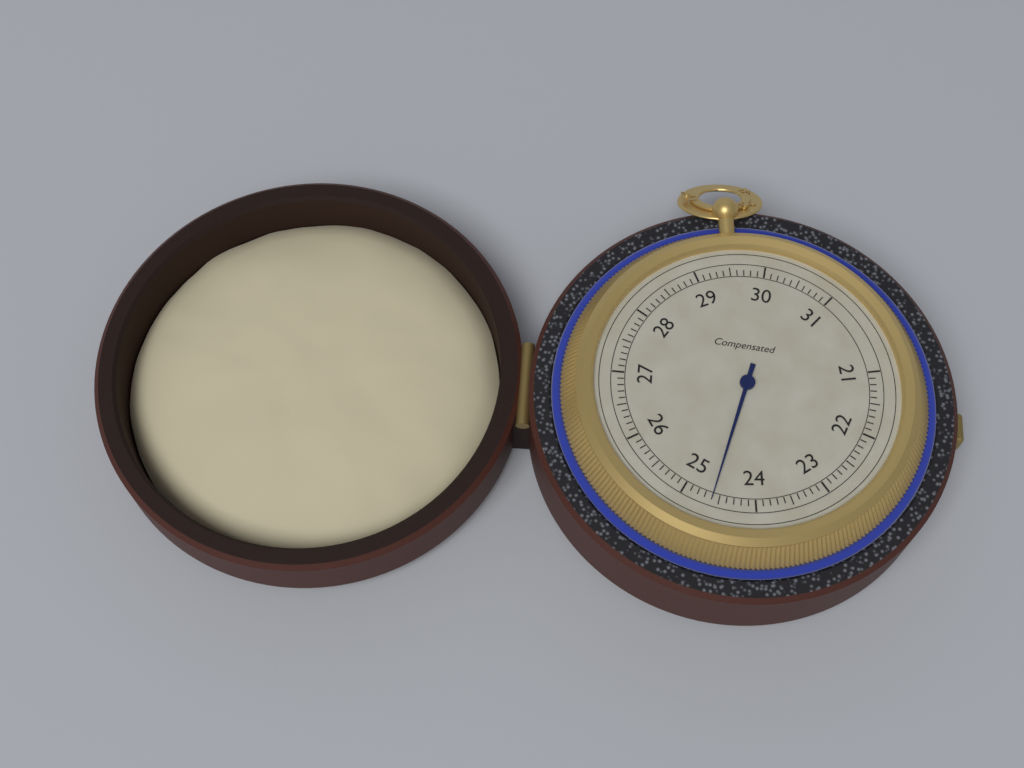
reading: 24.6 (no unit)
